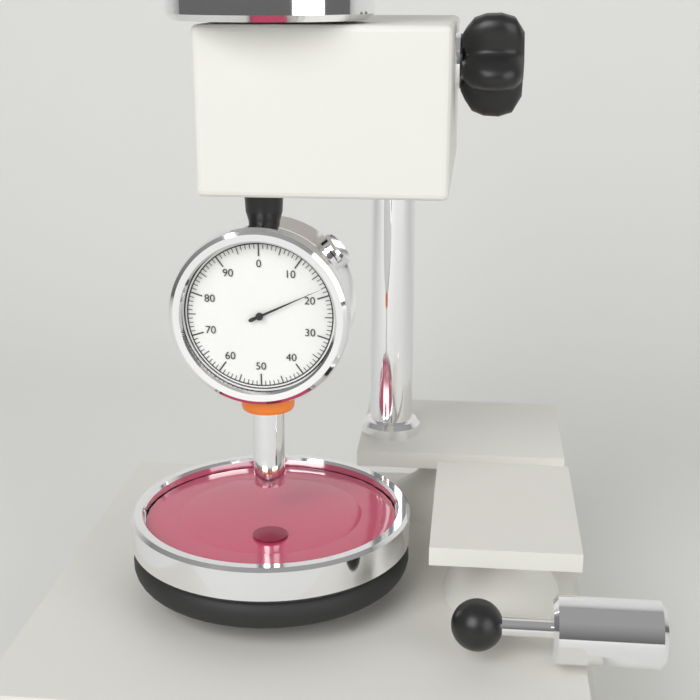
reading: 18 (no unit)
